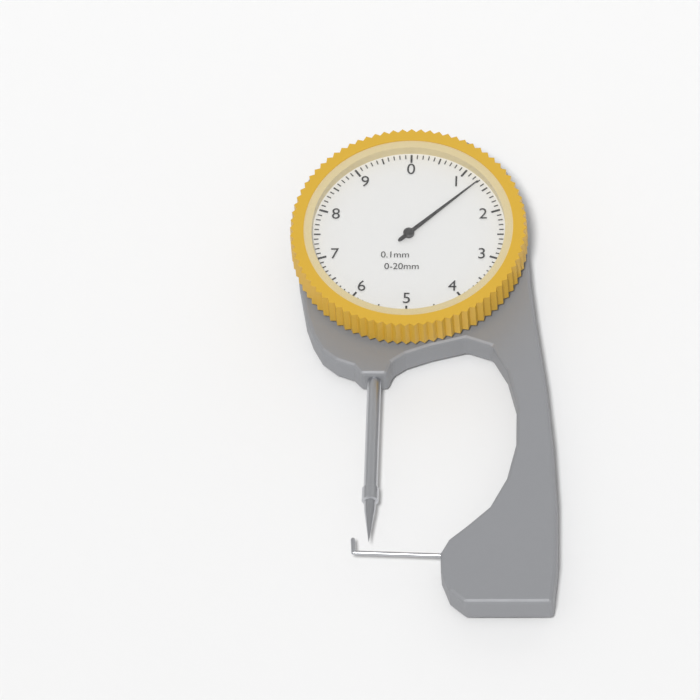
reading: 1.3 mm
